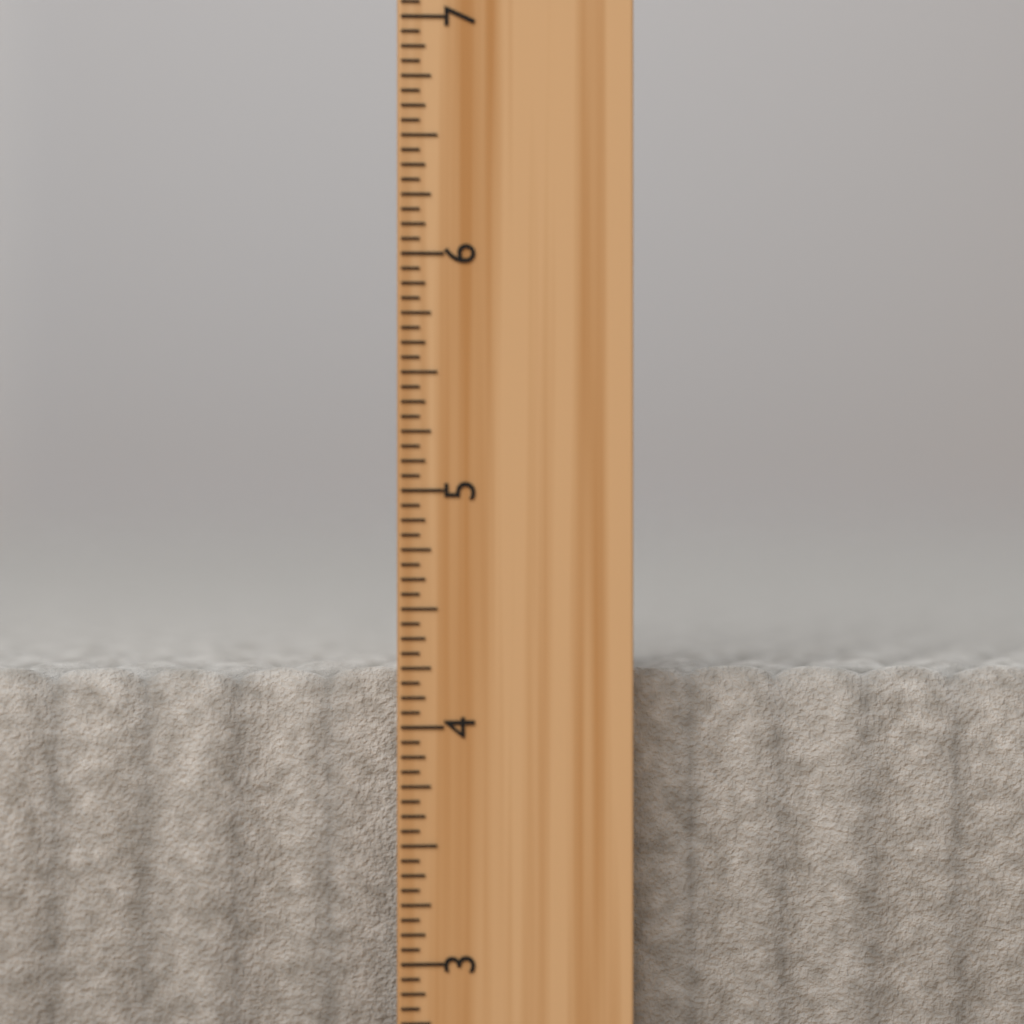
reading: 4.2500 inch
